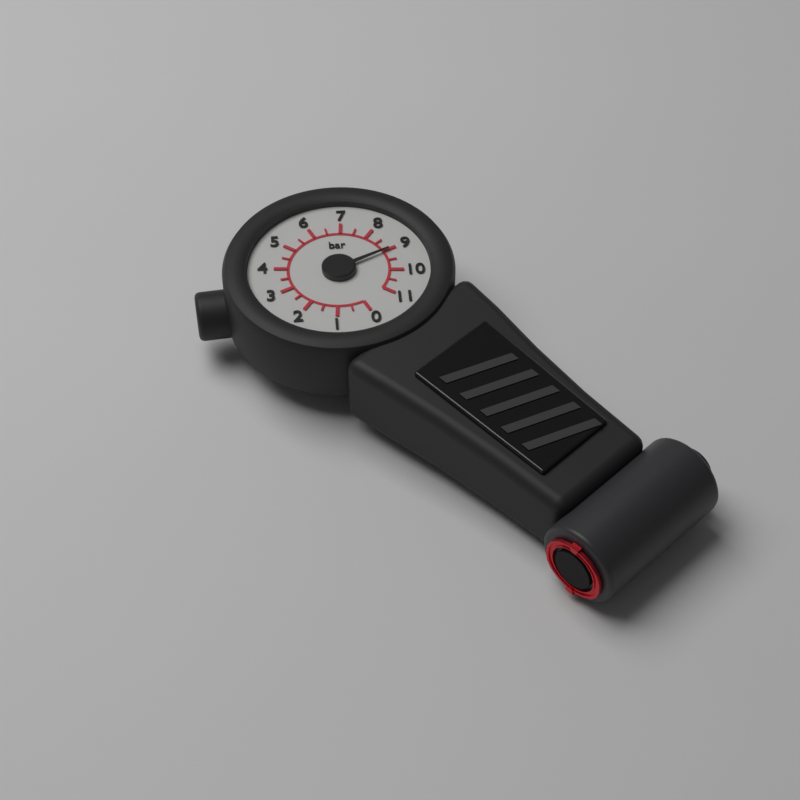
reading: 9.0 bar
